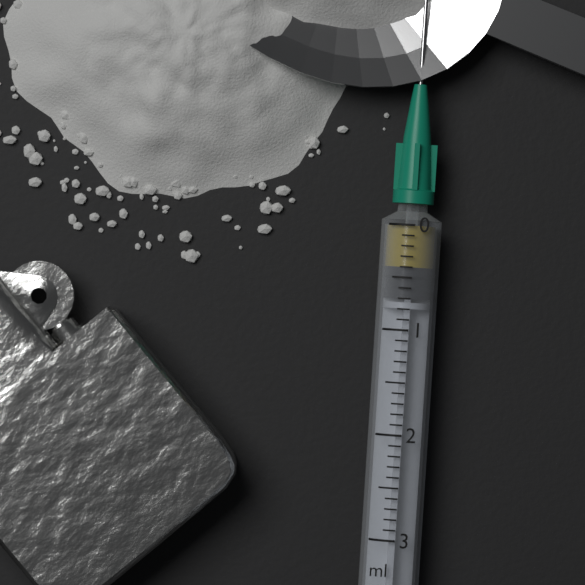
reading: 0.4 ml
